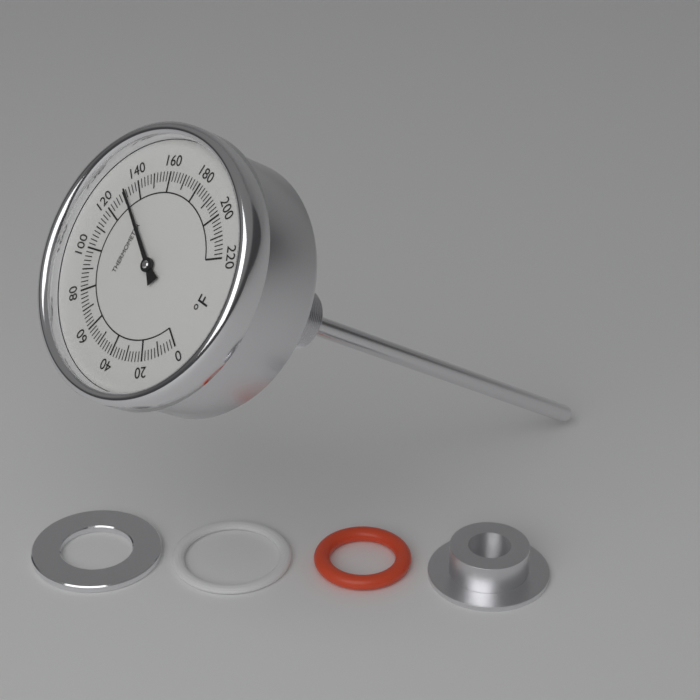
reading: 132 °F
